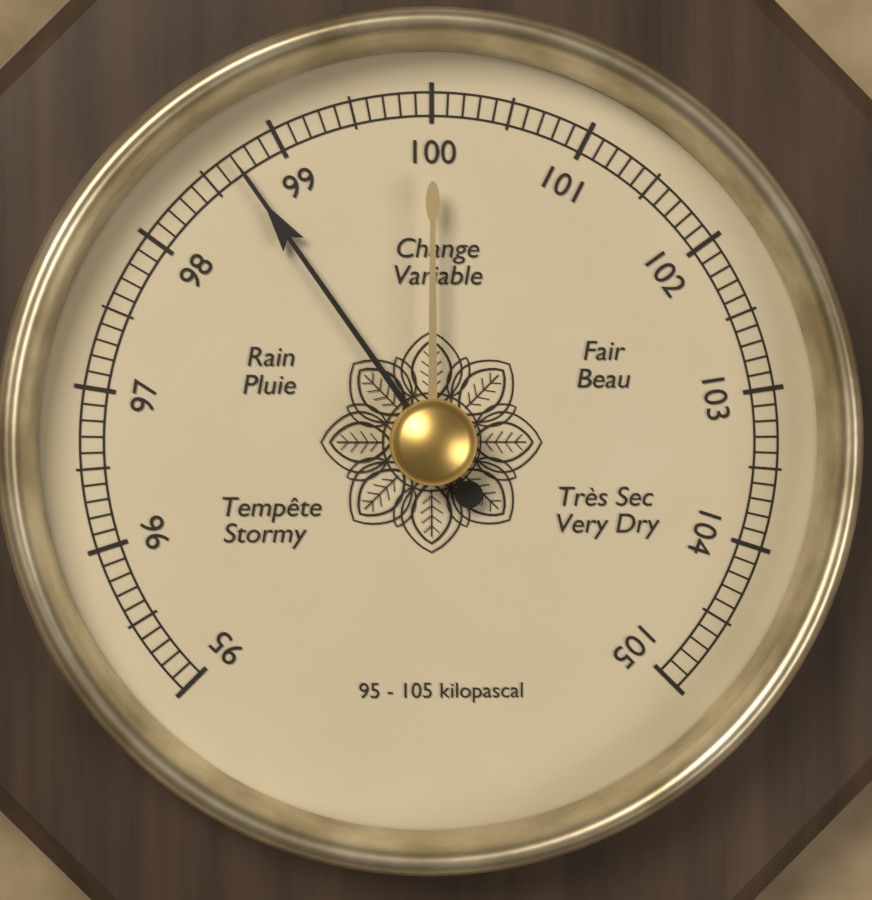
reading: 98.7 kPa
